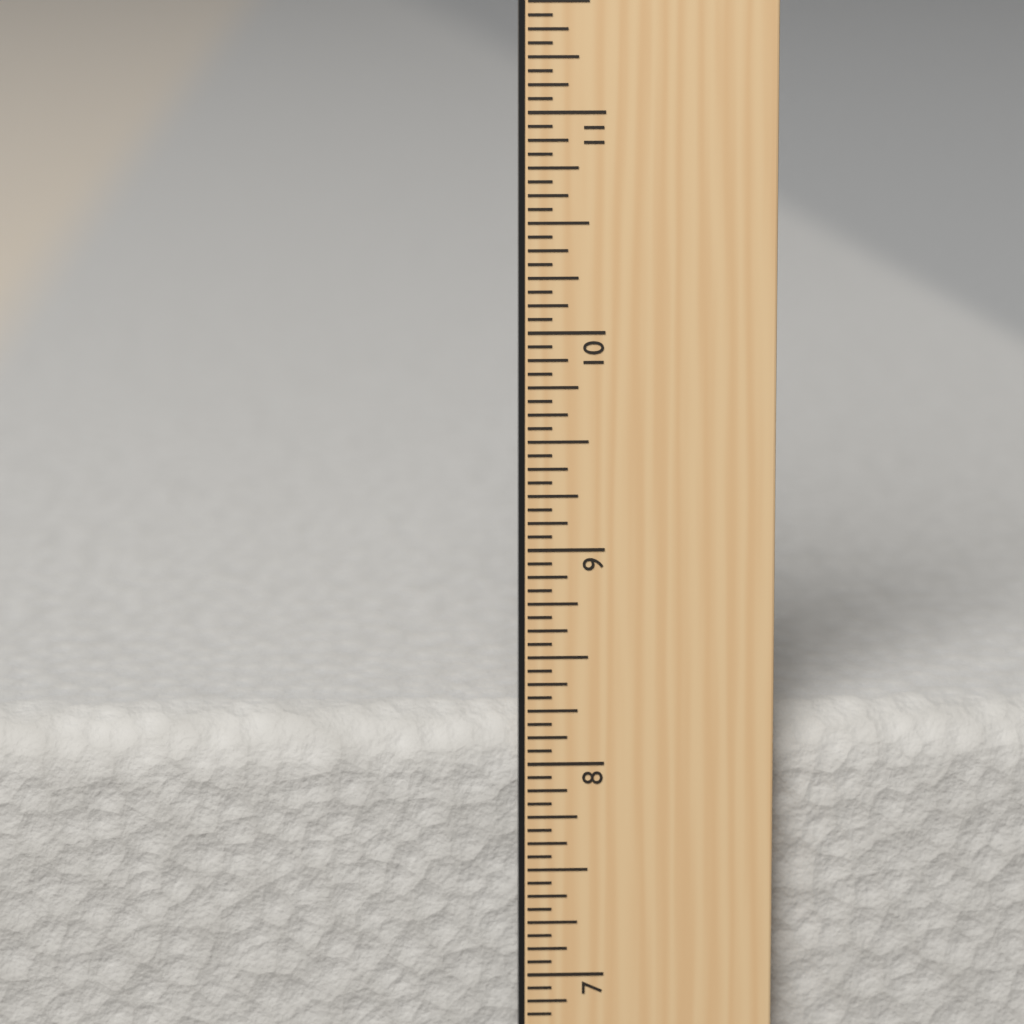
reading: 8.1875 in
